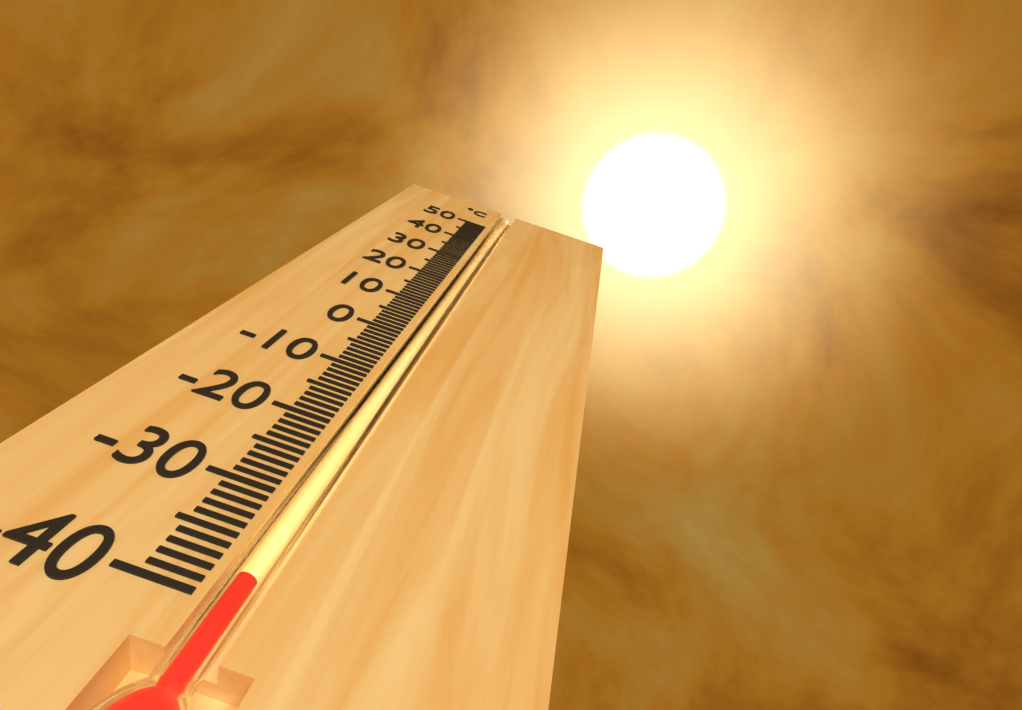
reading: -38 °C
